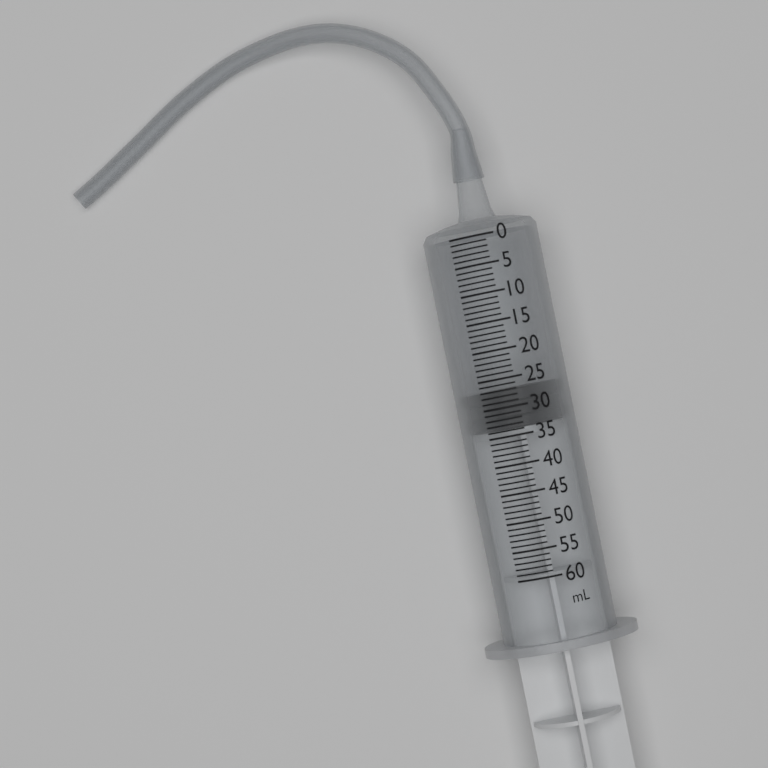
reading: 27 ml
